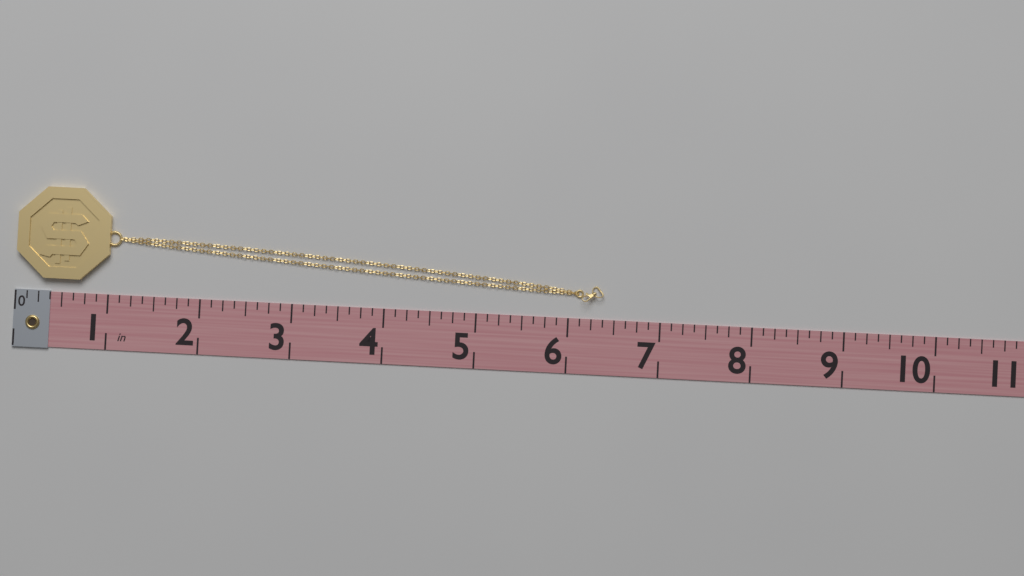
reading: 6.375 in
